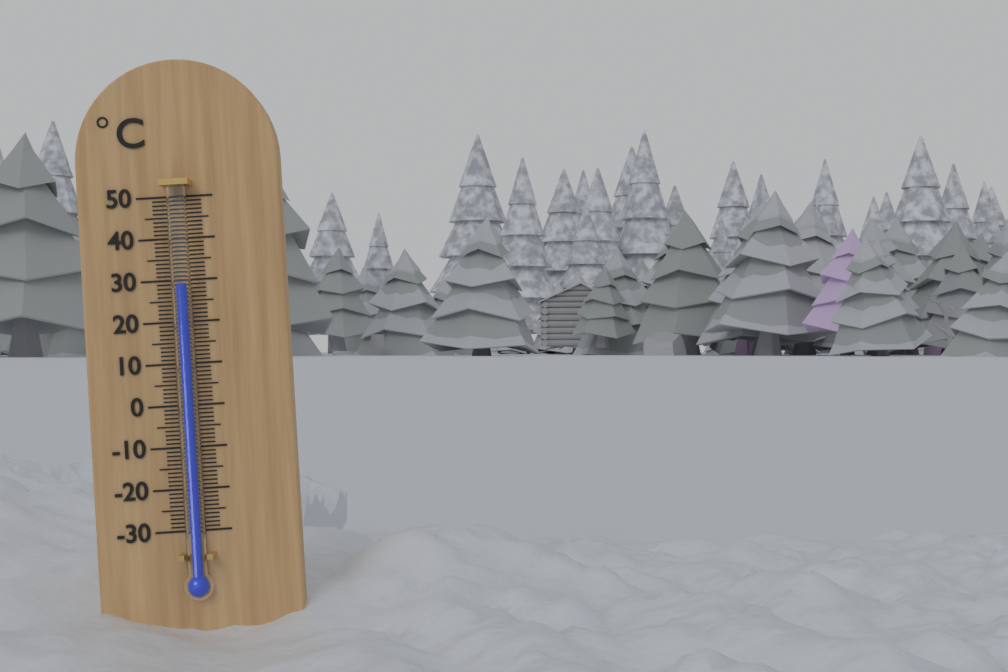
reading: 29 °C
